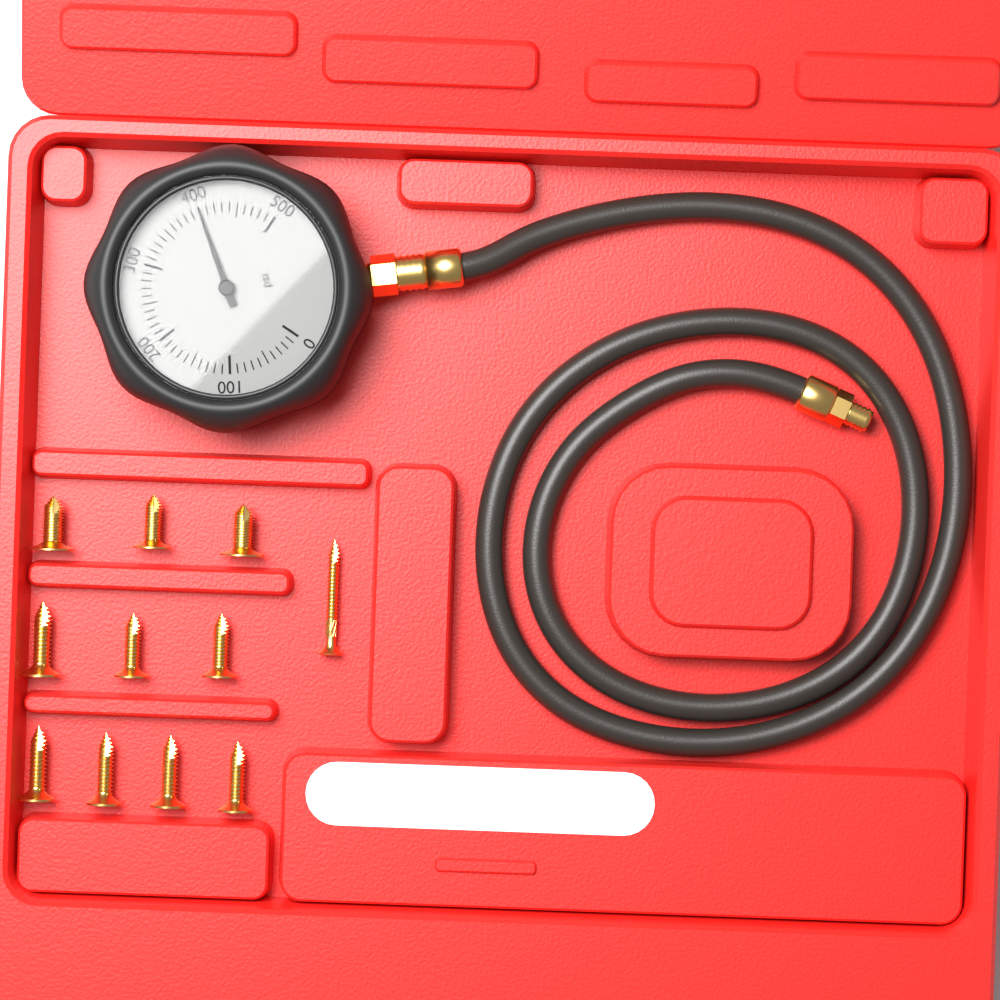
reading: 400 psi
